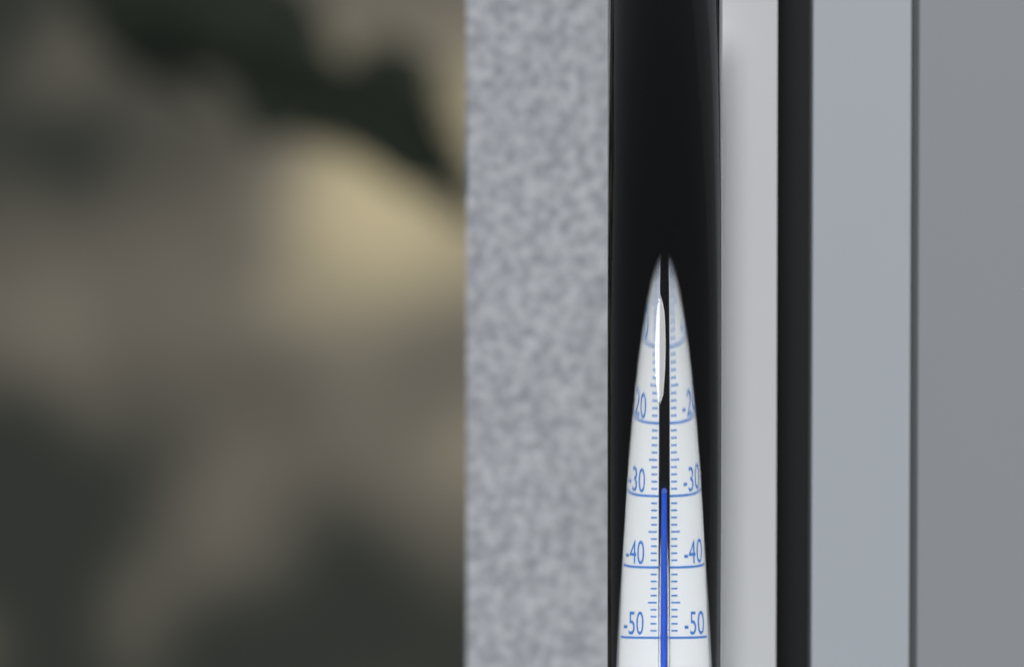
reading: -29 °C
